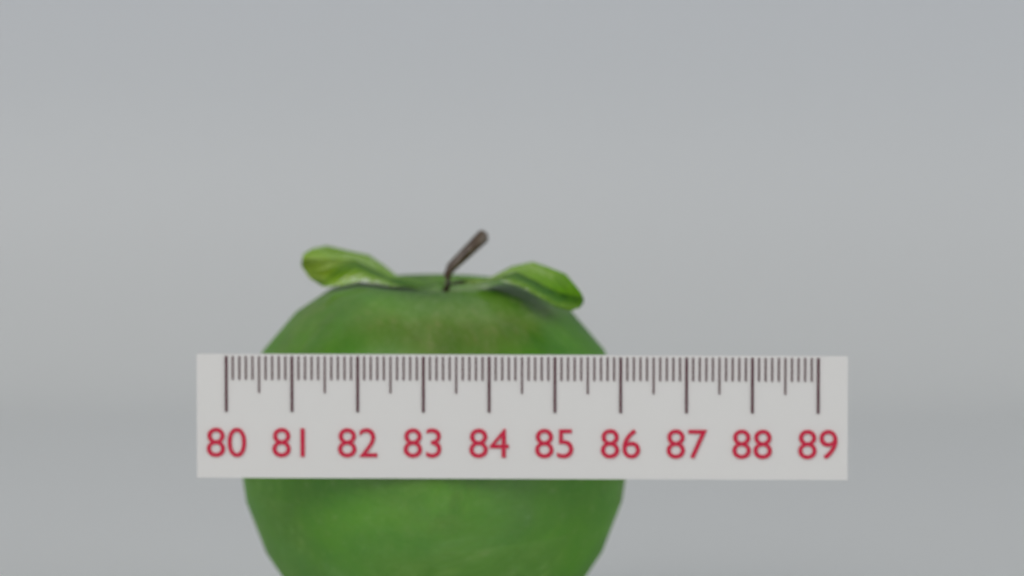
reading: 86.1 (no unit)
